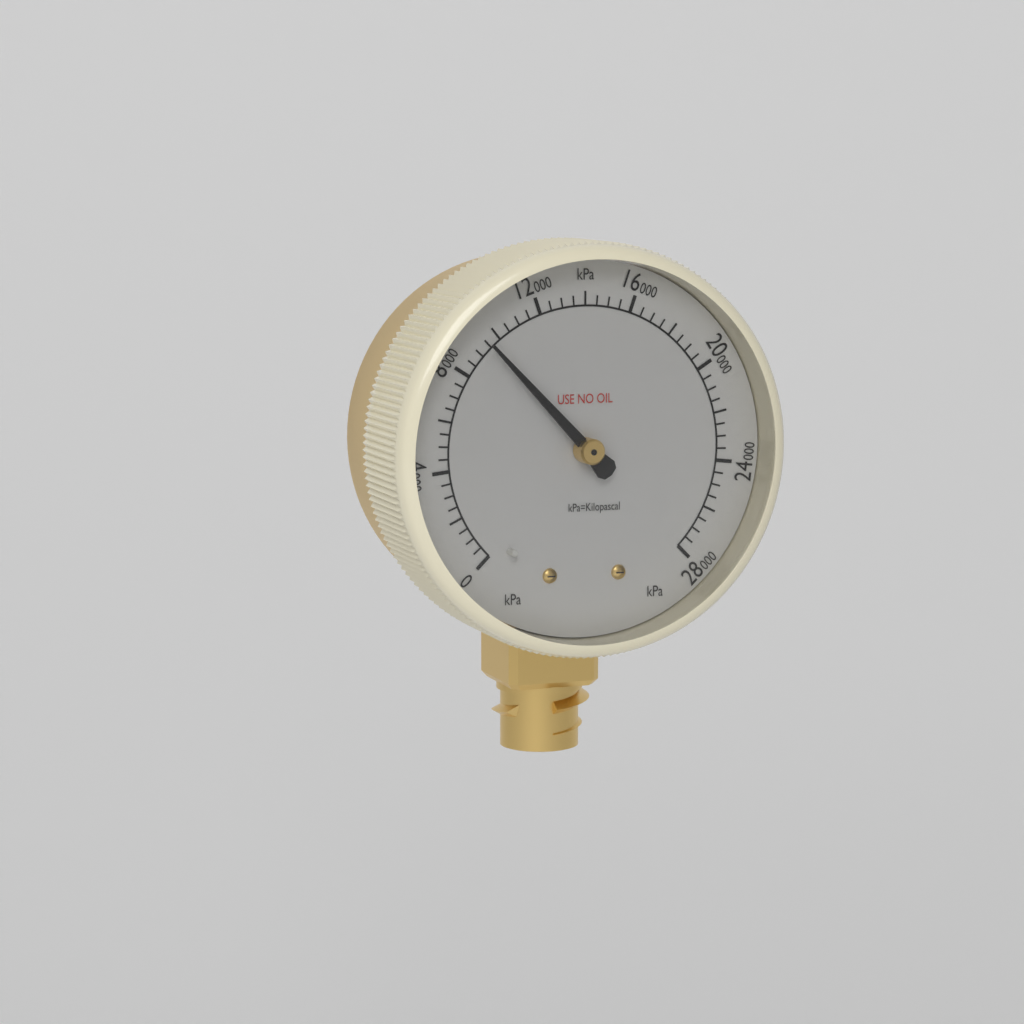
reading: 9500 kPa
